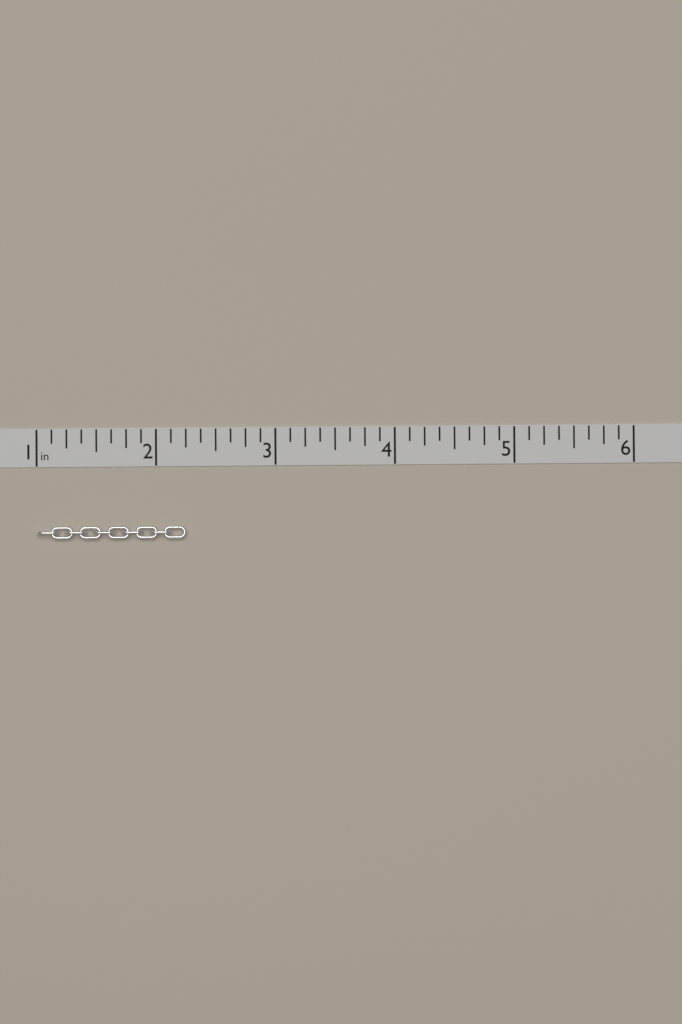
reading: 2.250 in
